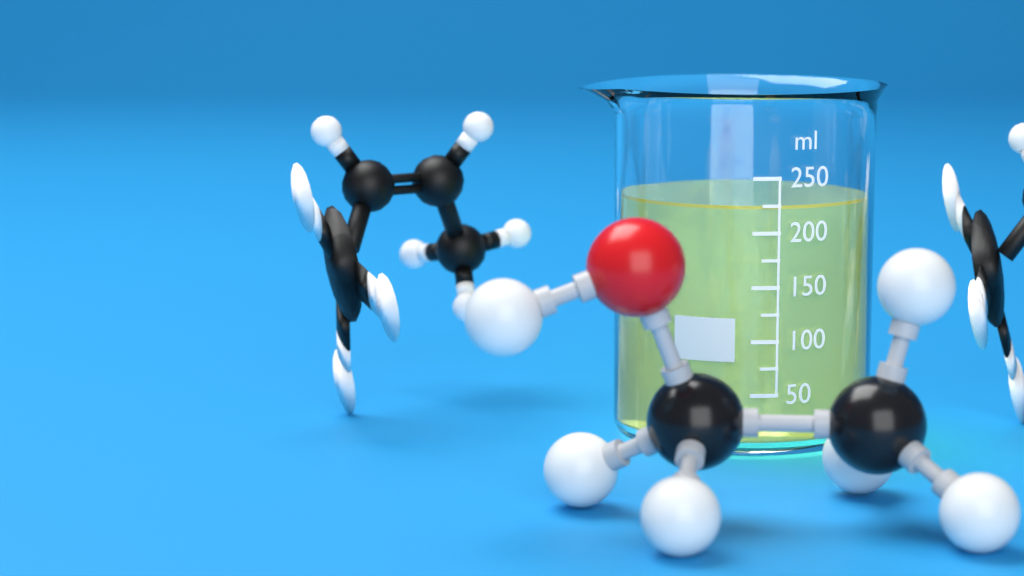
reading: 225 ml
